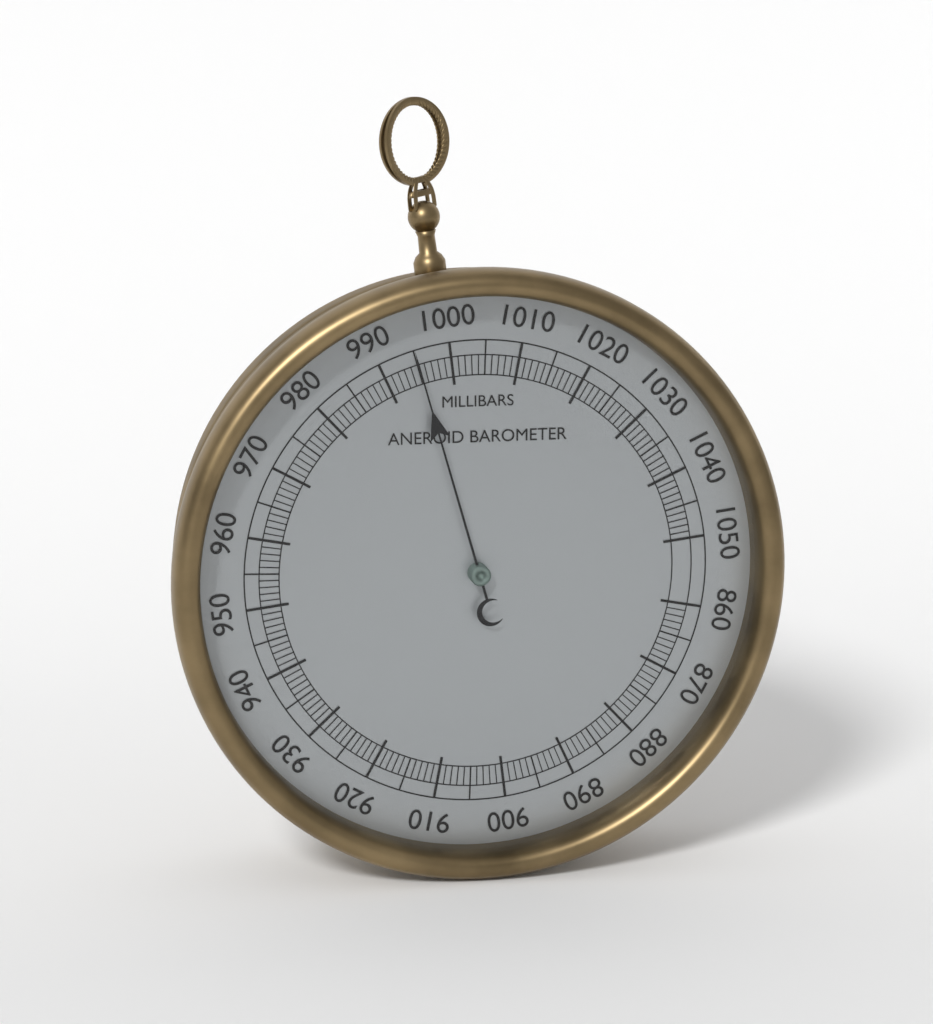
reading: 995 mbar
